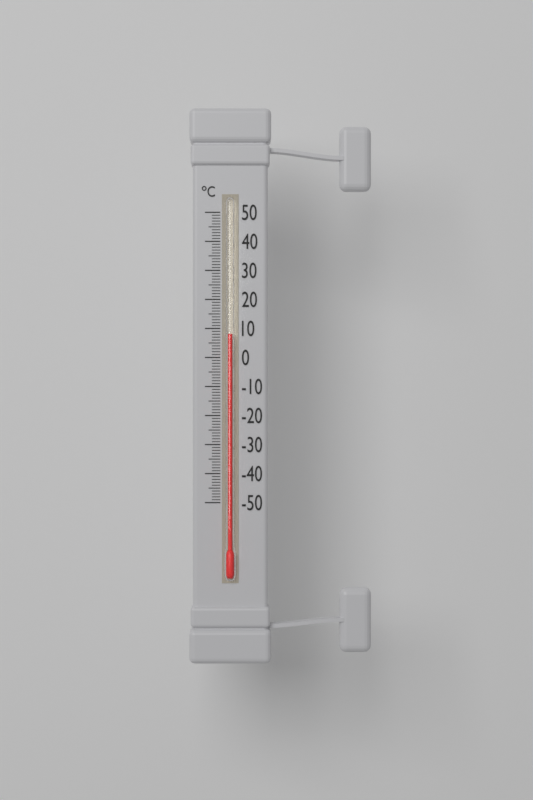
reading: 8 °C
